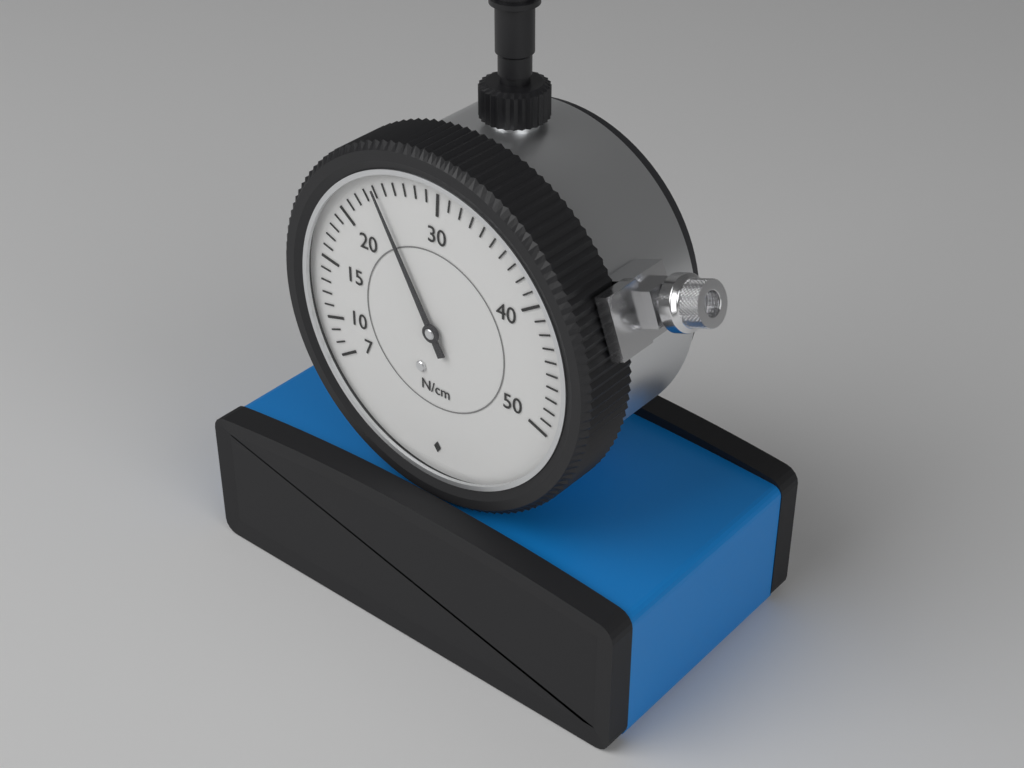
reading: 24 N/cm
